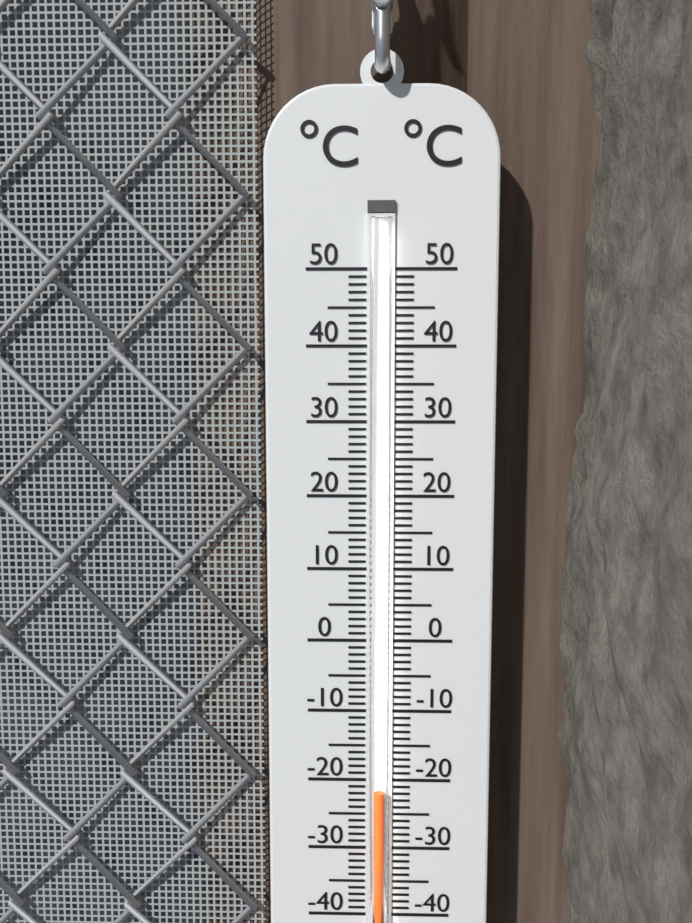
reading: -21 °C
